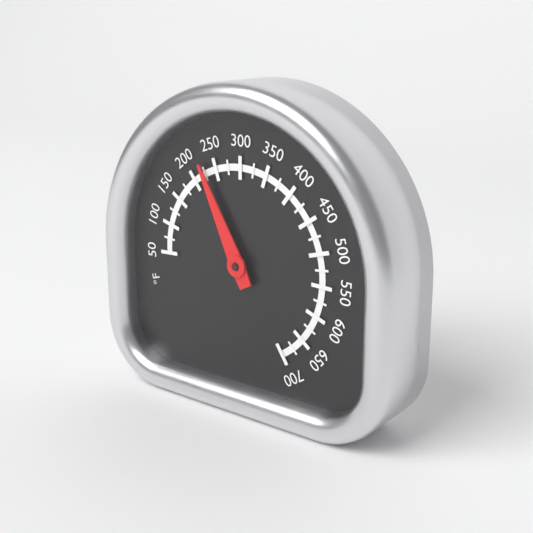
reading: 225 °F
